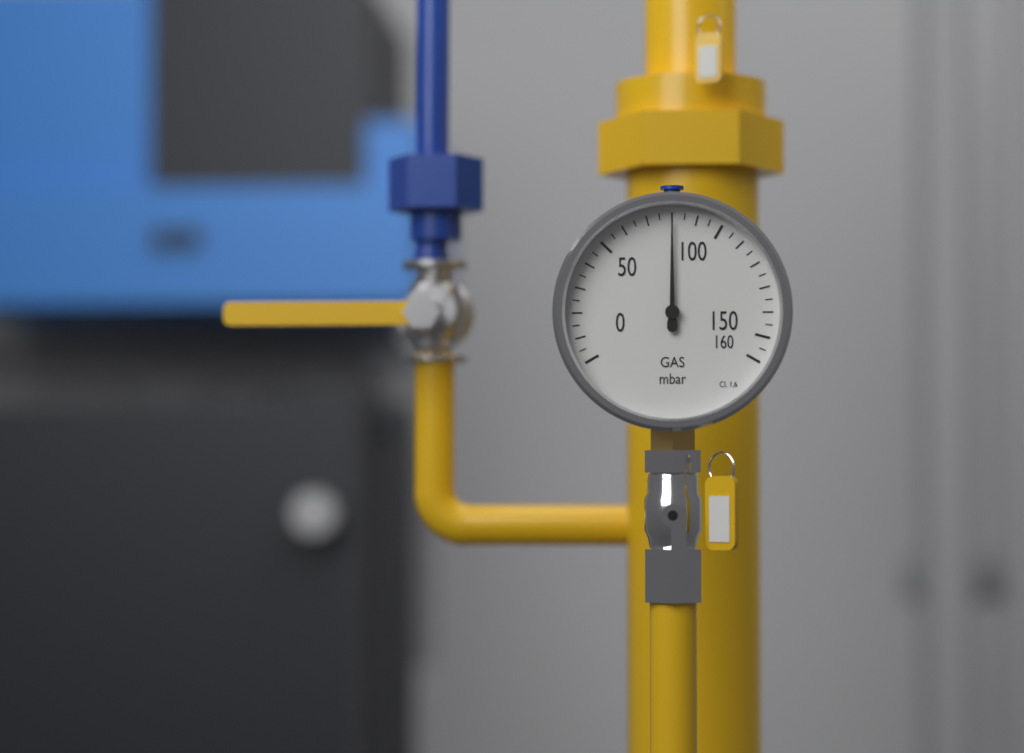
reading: 80 mbar
